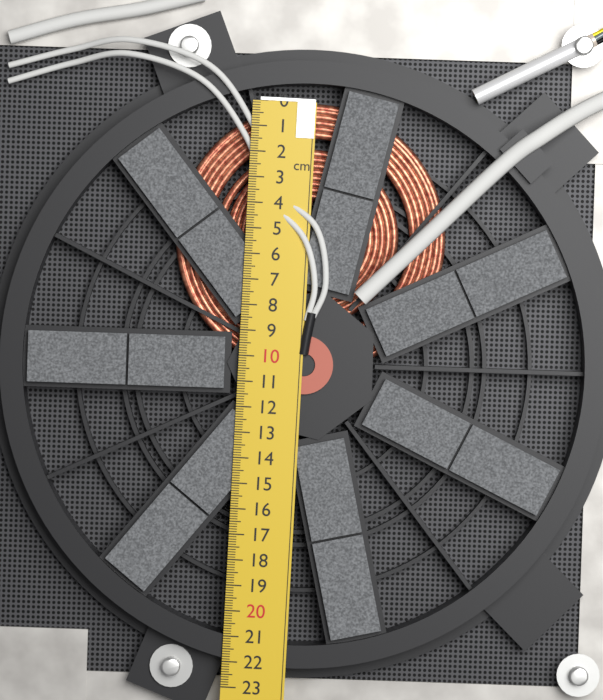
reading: 10.6 cm
